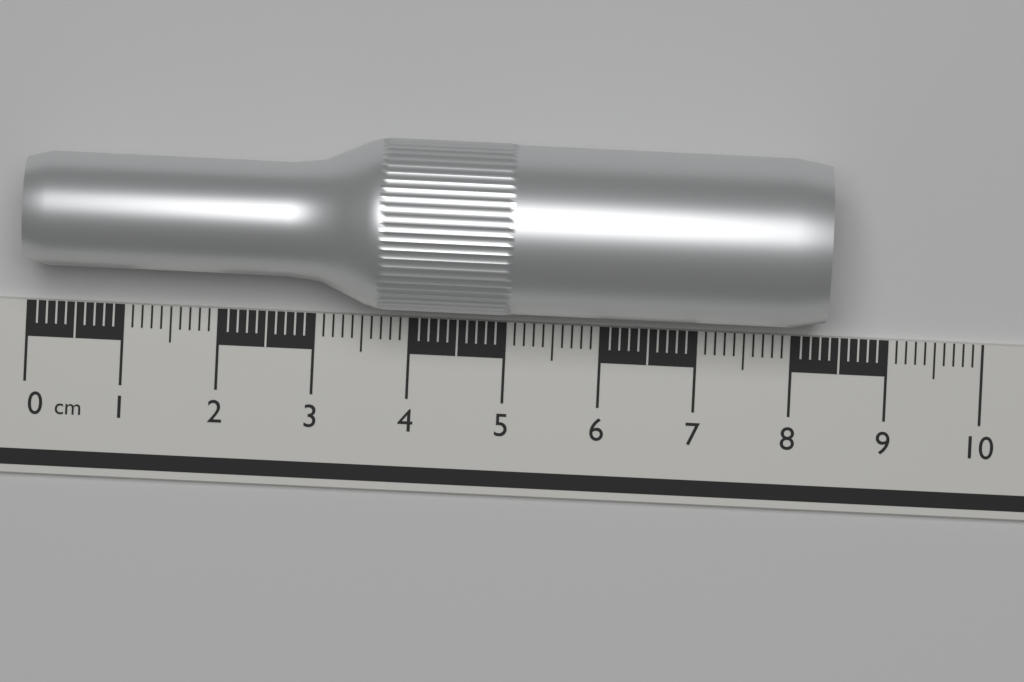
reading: 8.3 cm
